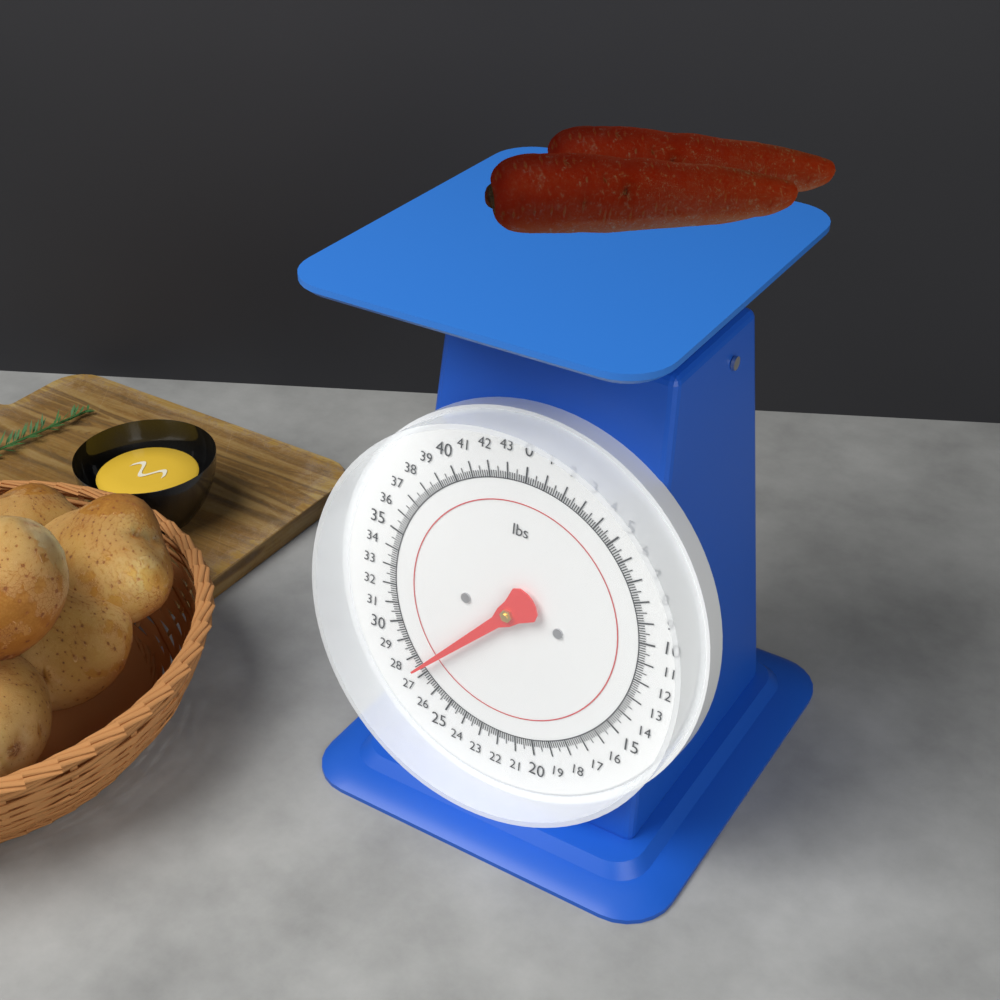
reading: 27.375 lbs
